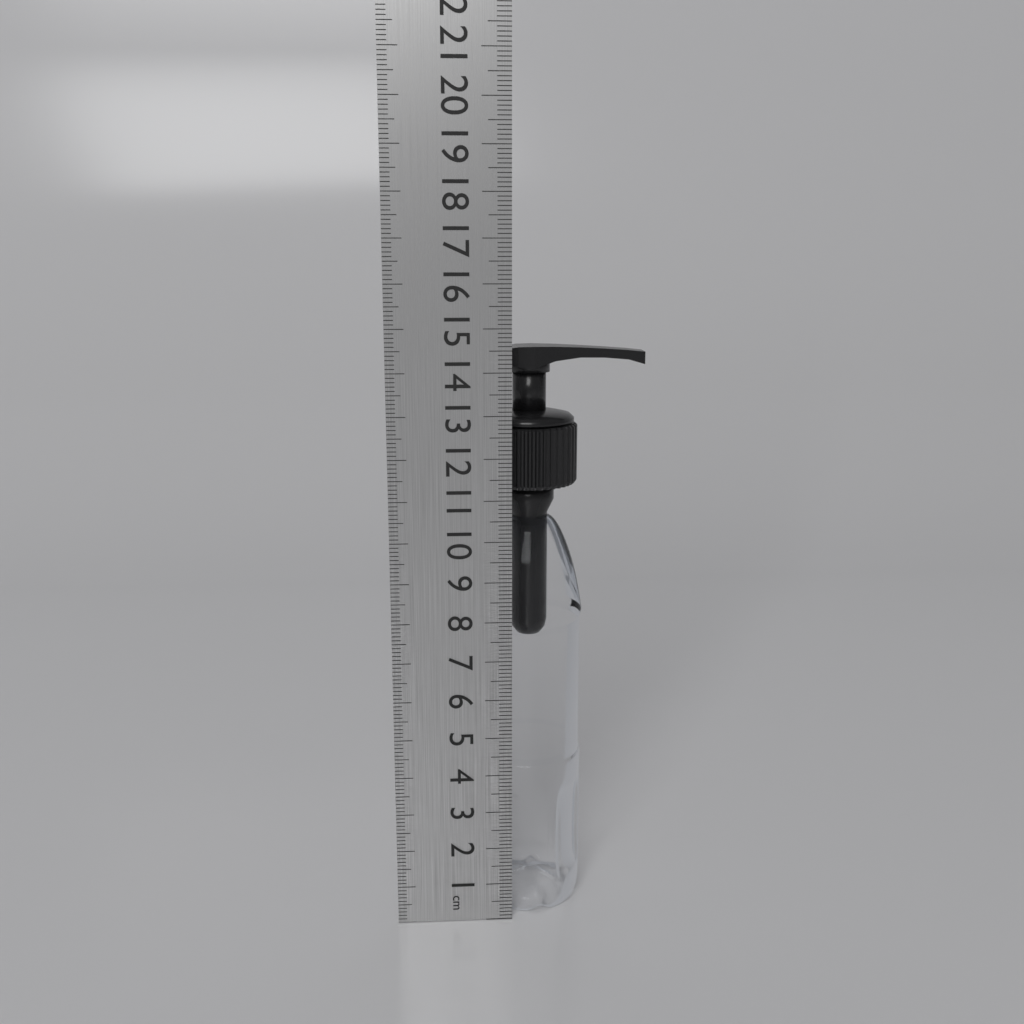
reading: 14.5 cm
